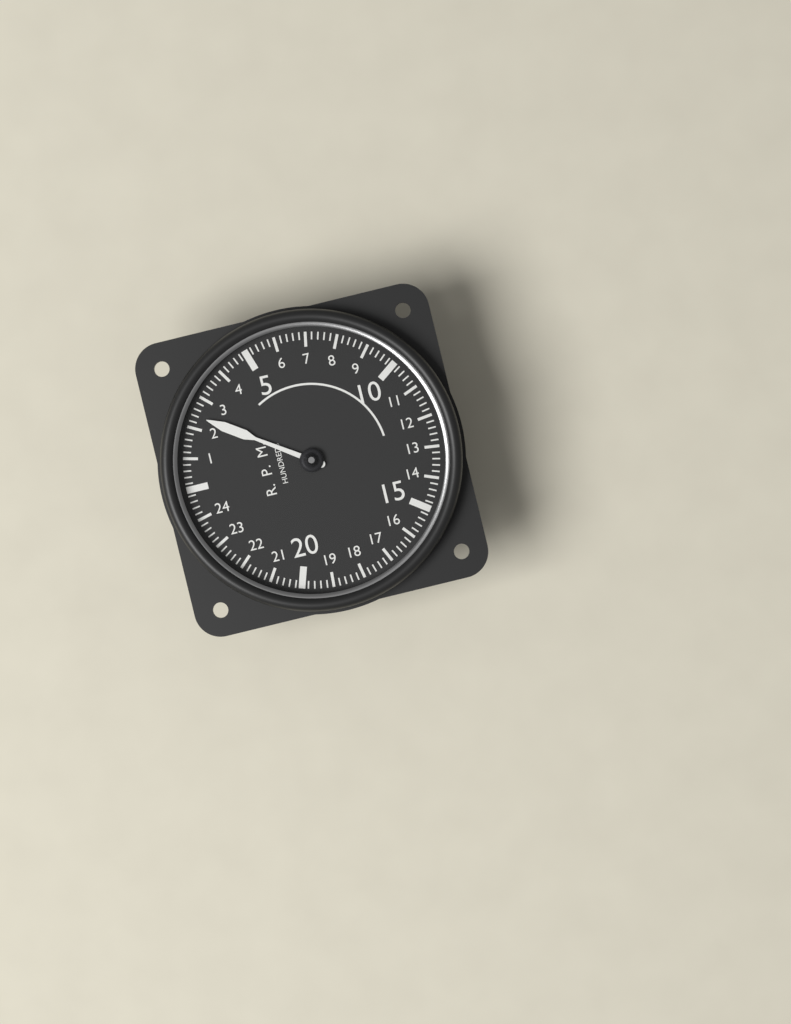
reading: 2.4 RPM x100
